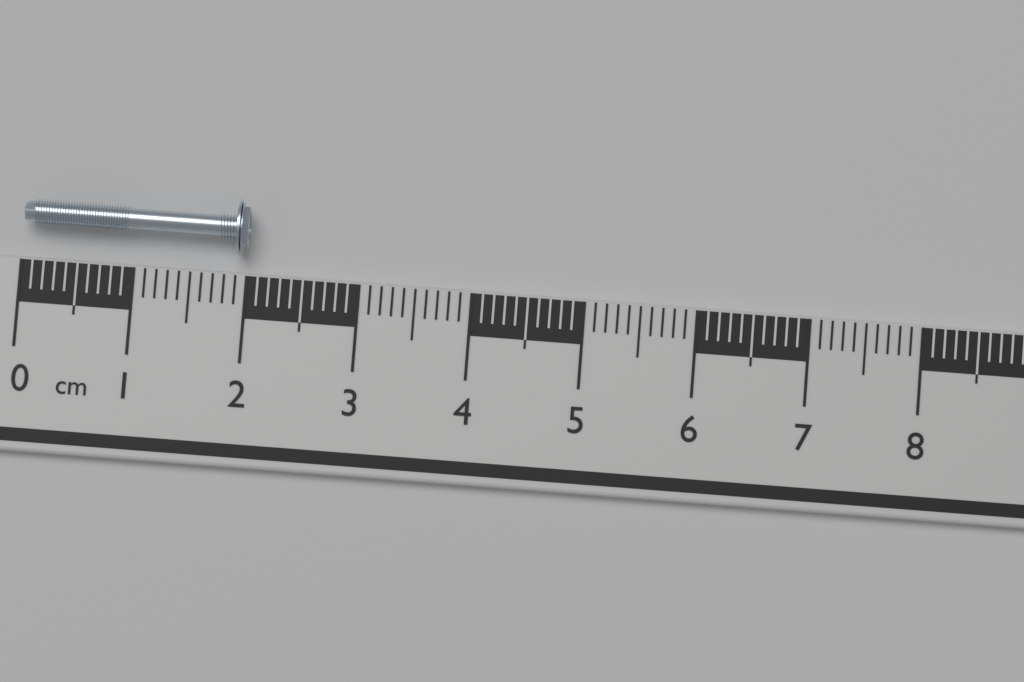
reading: 2.0 cm
